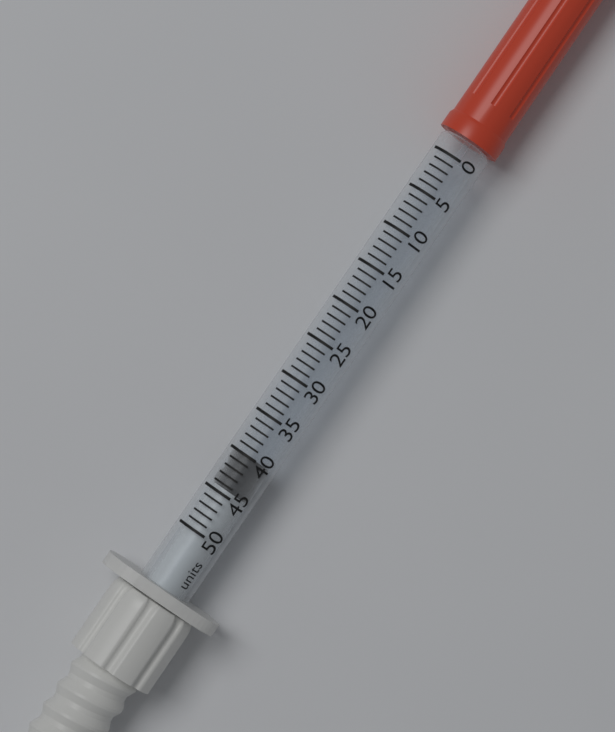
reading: 40 units
